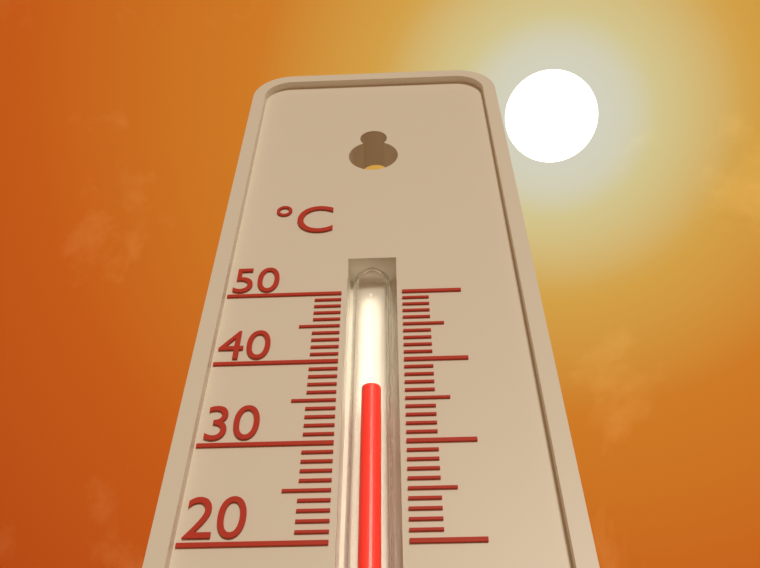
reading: 37 °C
